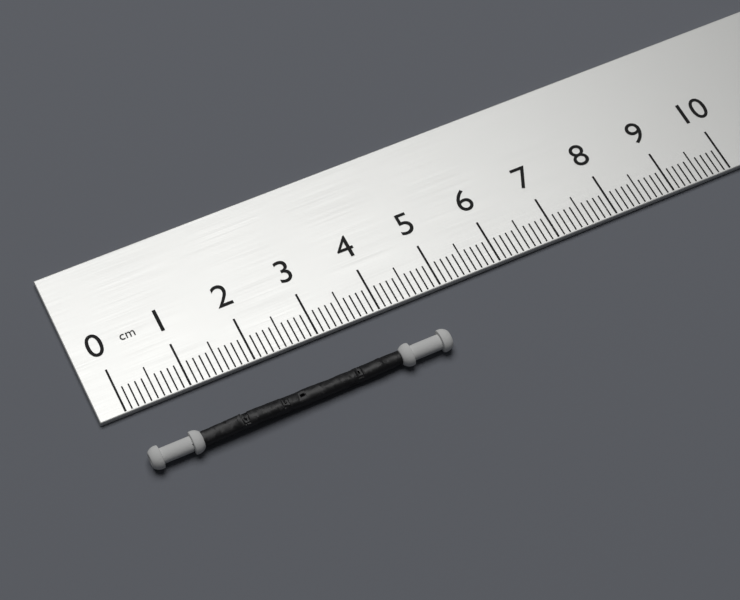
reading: 4.7 cm
